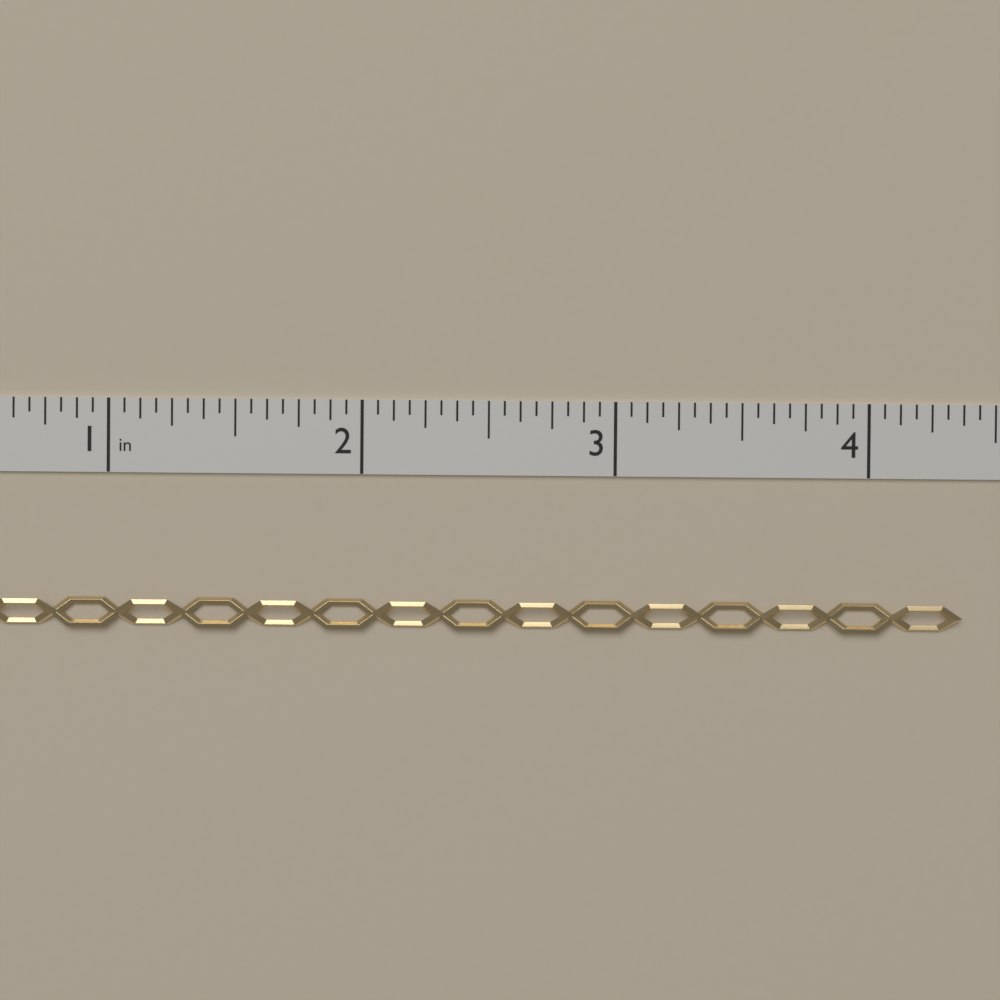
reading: 4.3750 in
